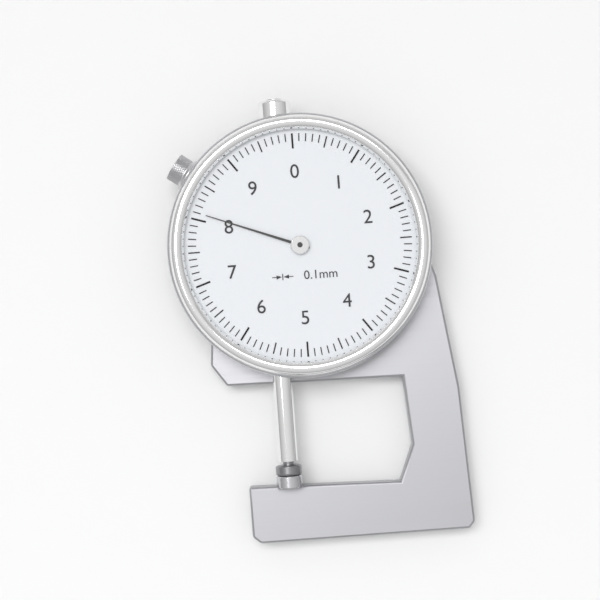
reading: 8.1 mm
